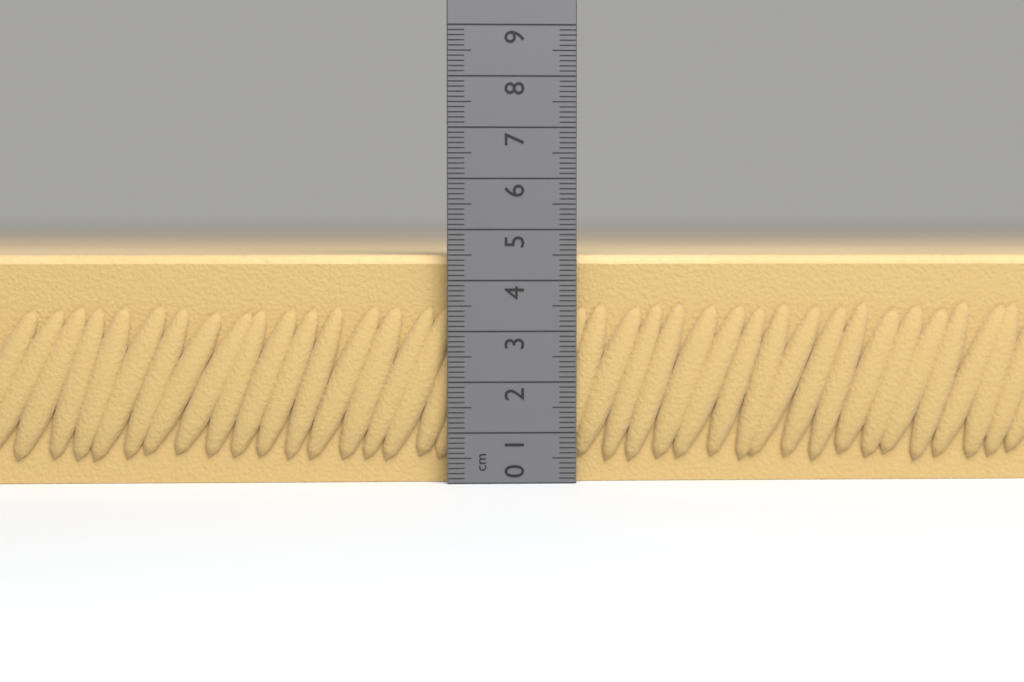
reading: 4.5 cm
